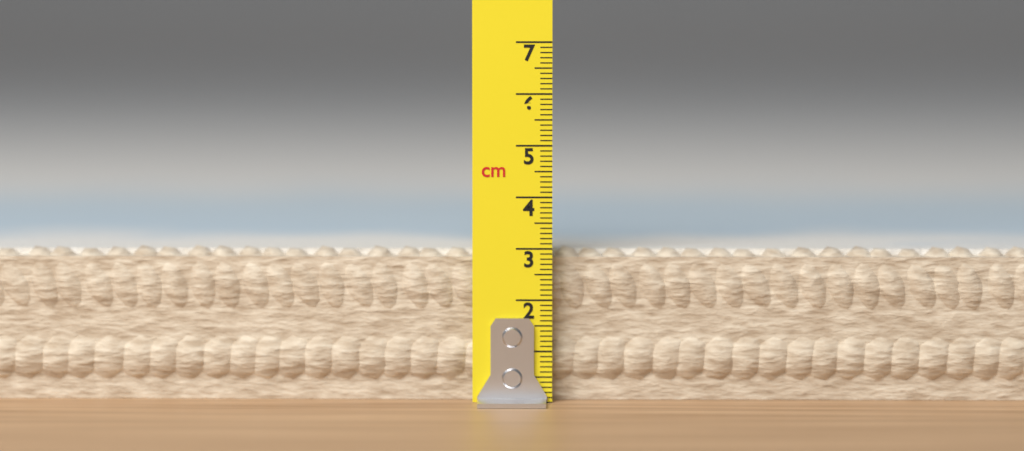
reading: 3.0 cm
